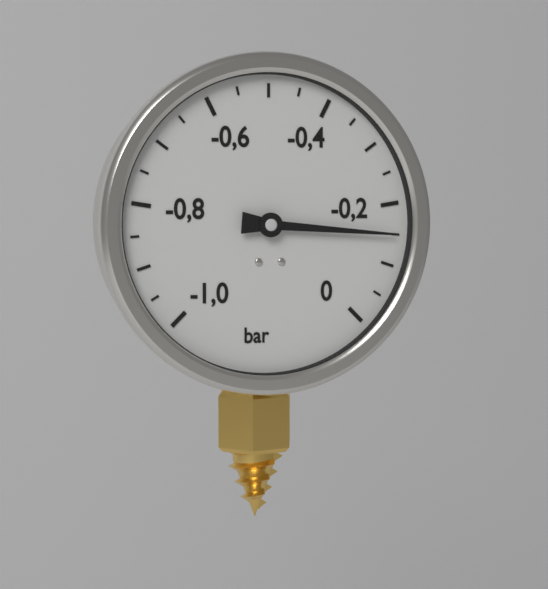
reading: -0.15 bar
